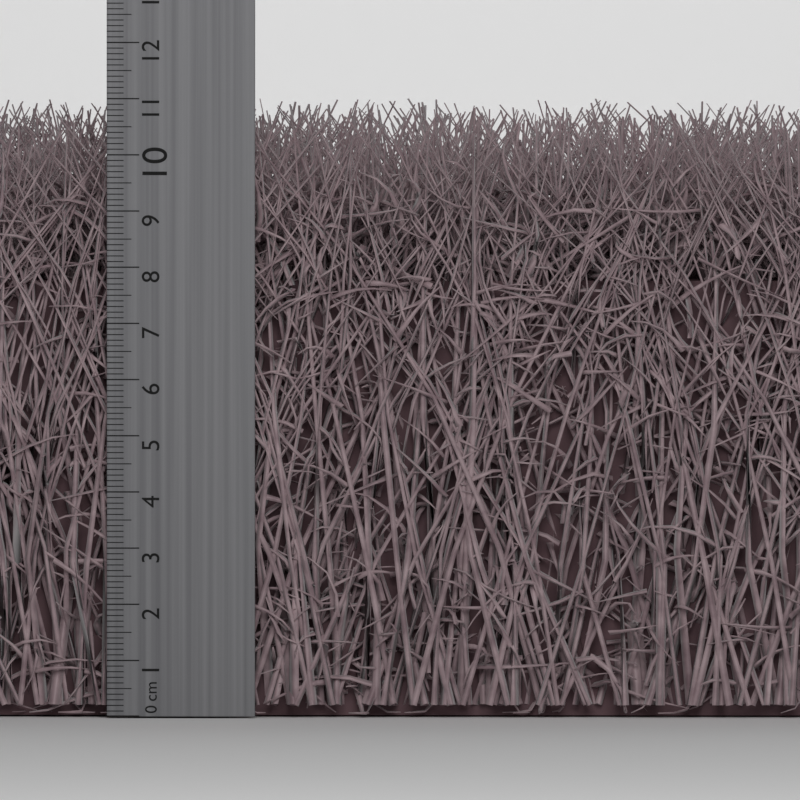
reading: 10.7 cm
